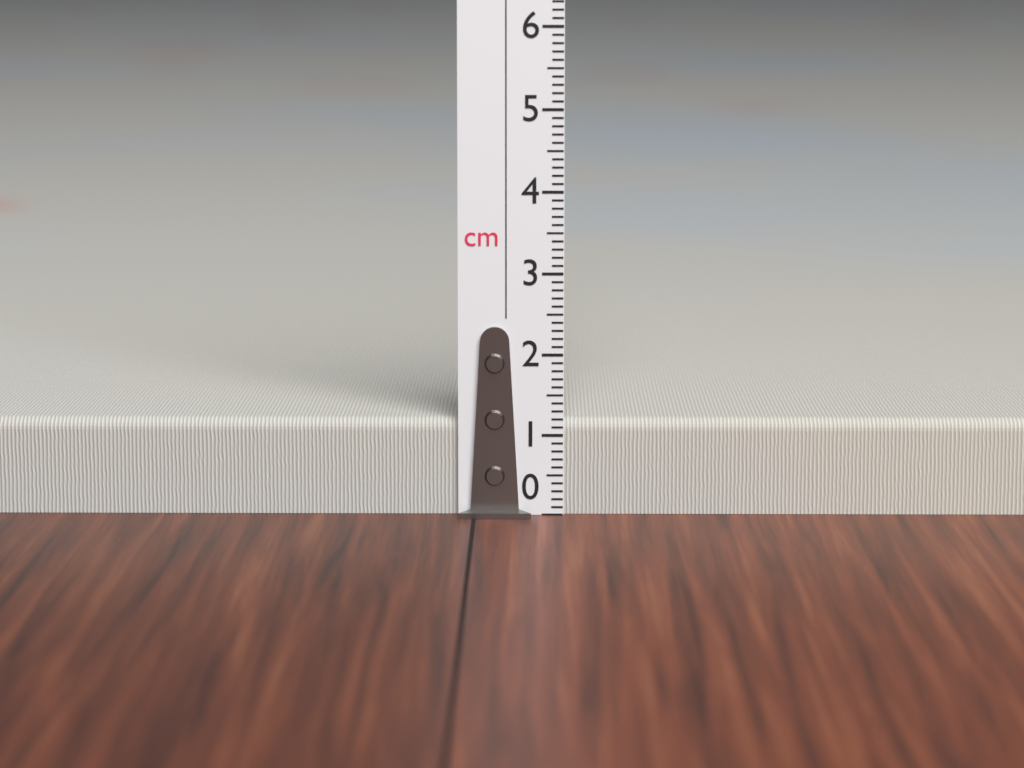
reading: 1.2 cm
